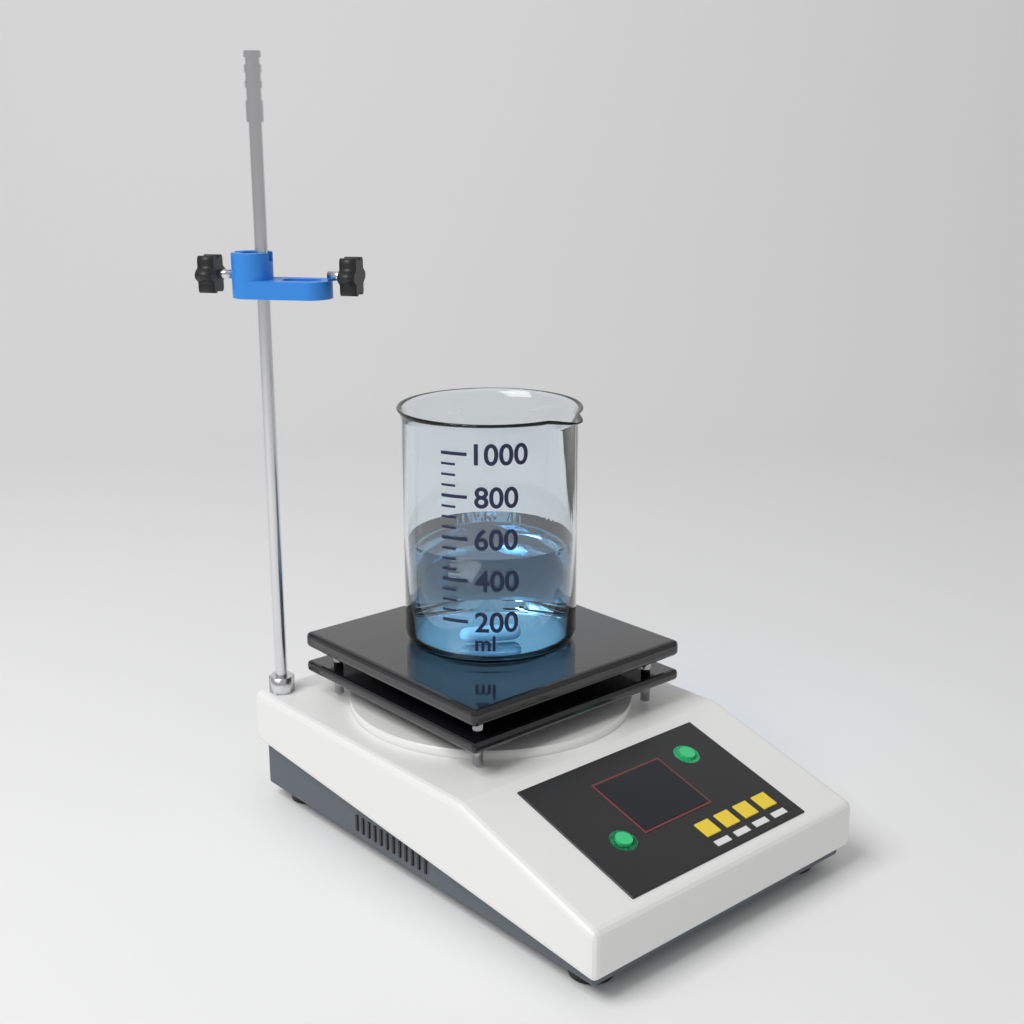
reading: 500 ml
